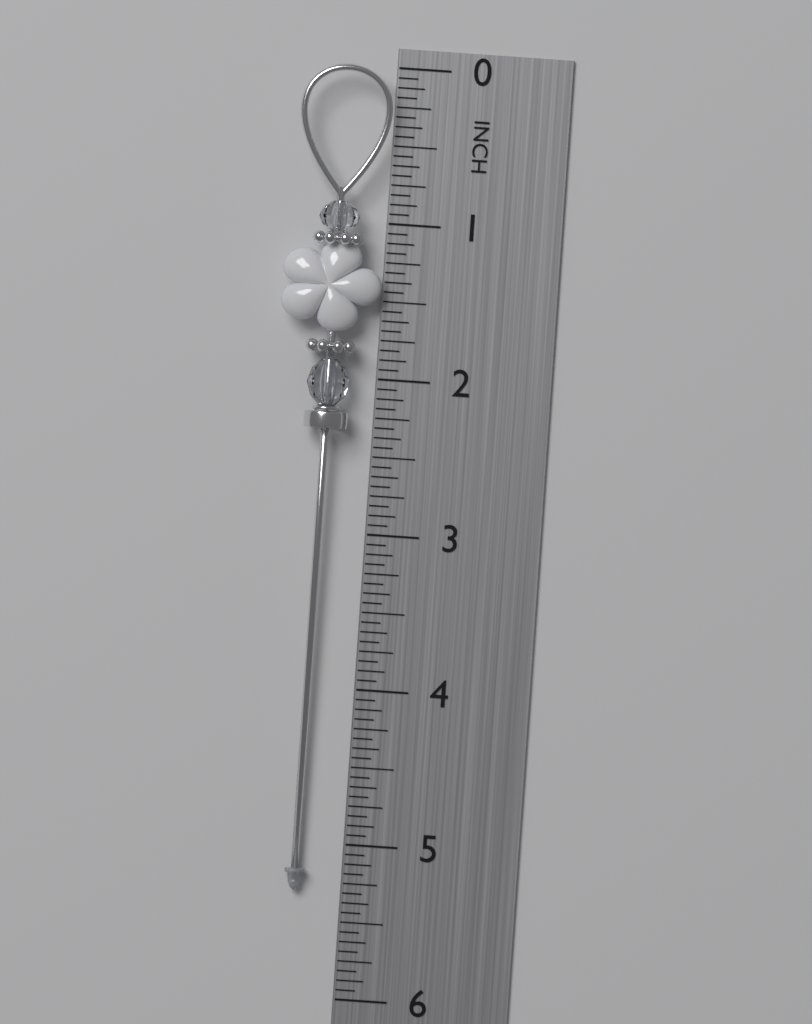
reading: 5.3125 in
